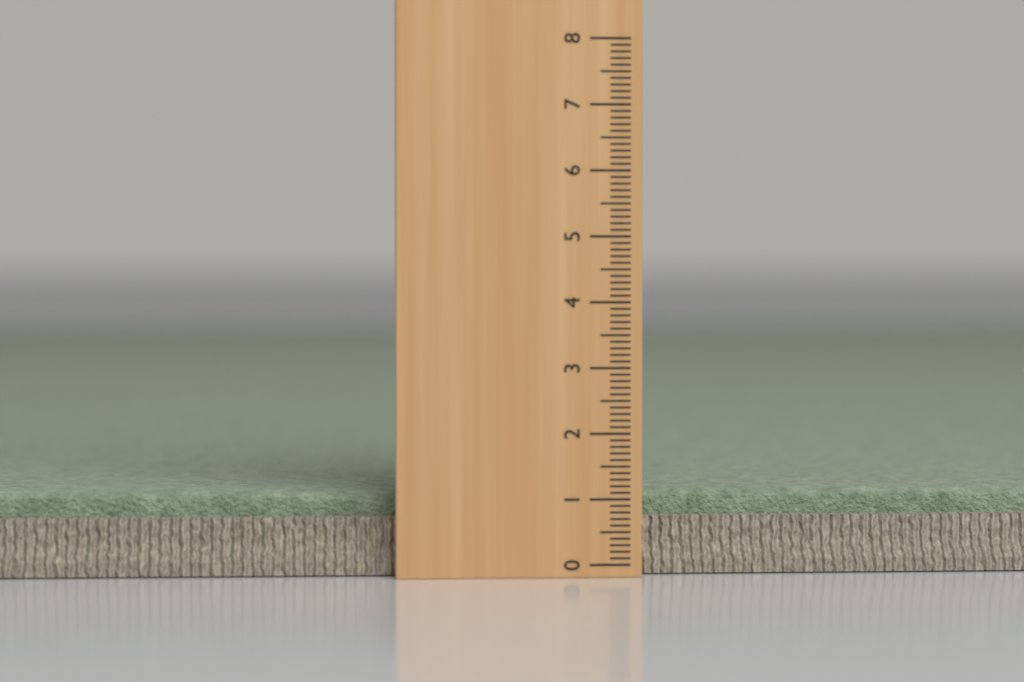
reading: 1.1 (no unit)
